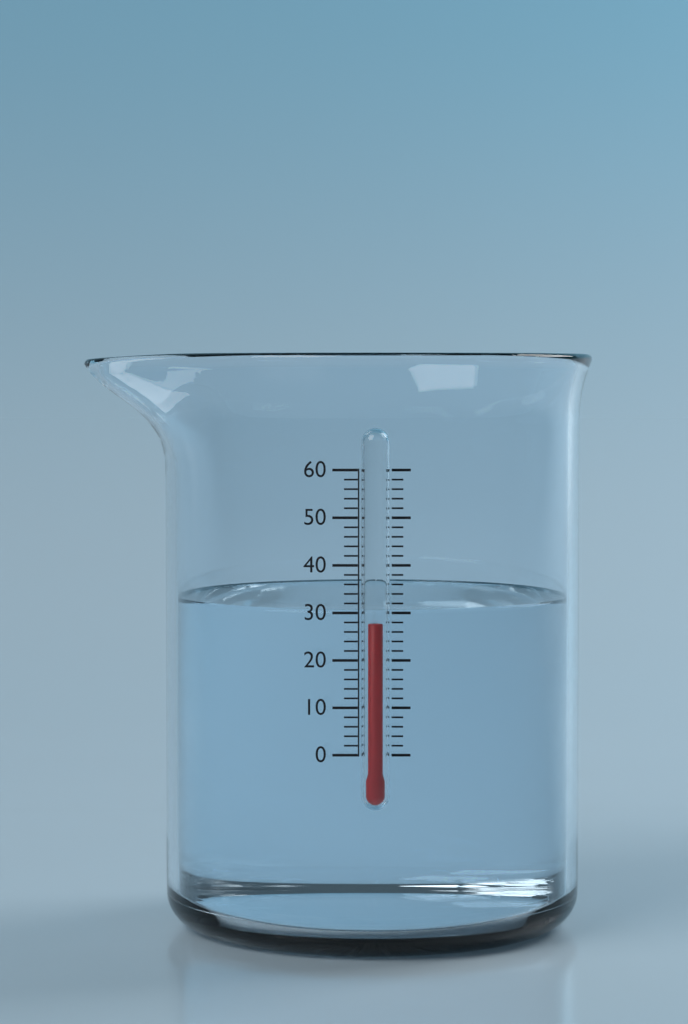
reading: 28 (no unit)
